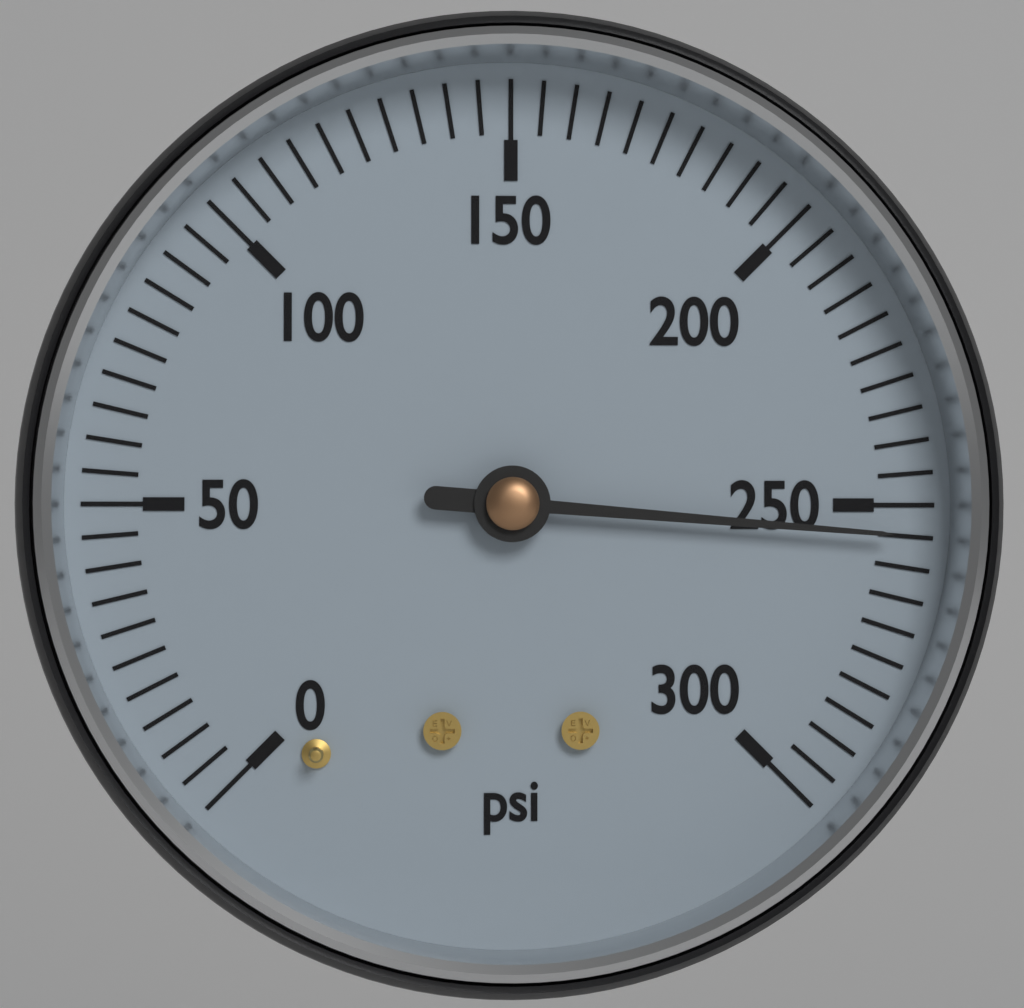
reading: 255 psi
